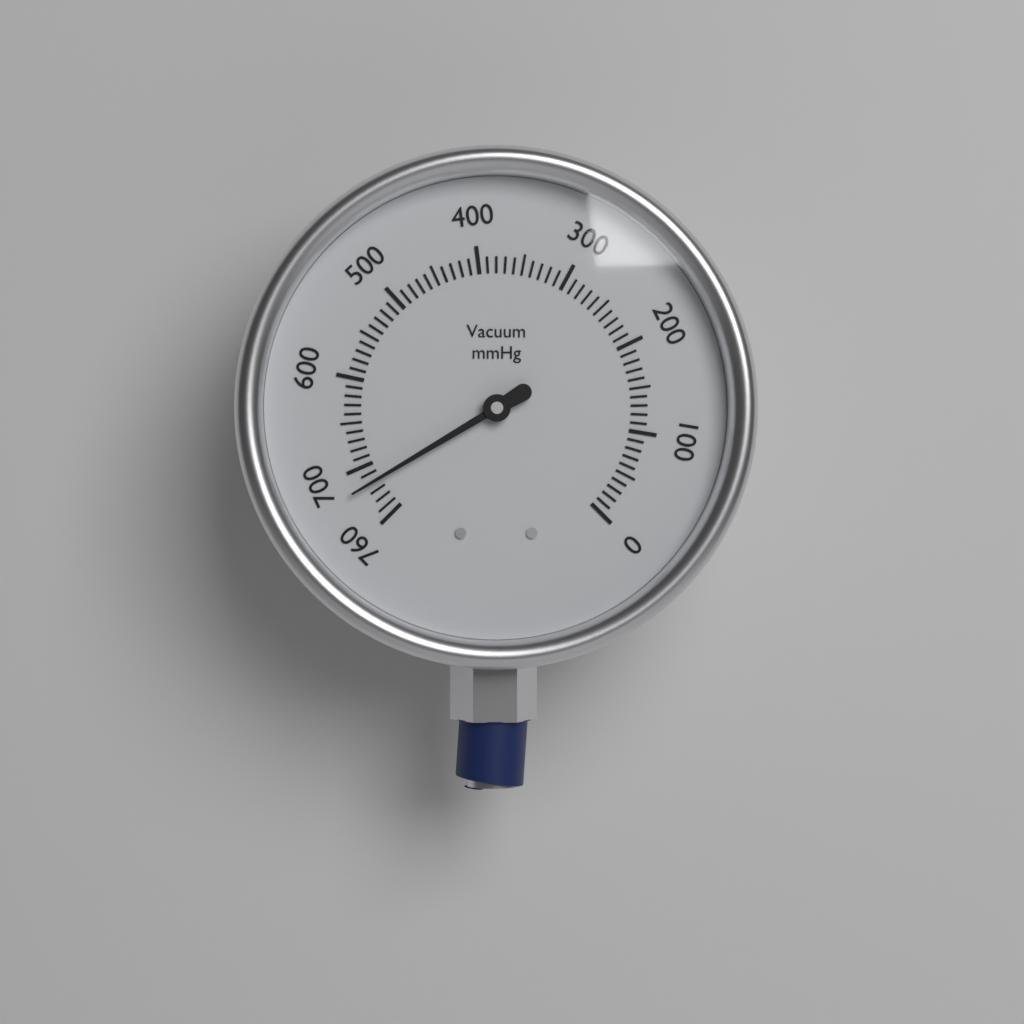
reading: 720 mmHg
